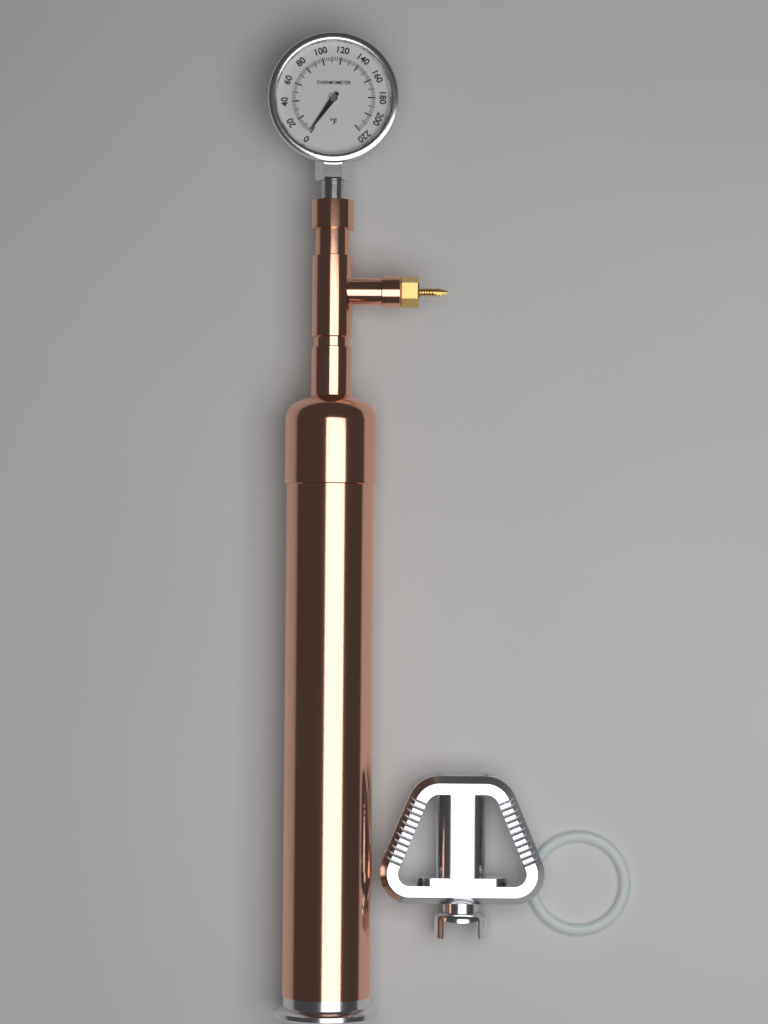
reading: 2 °F
